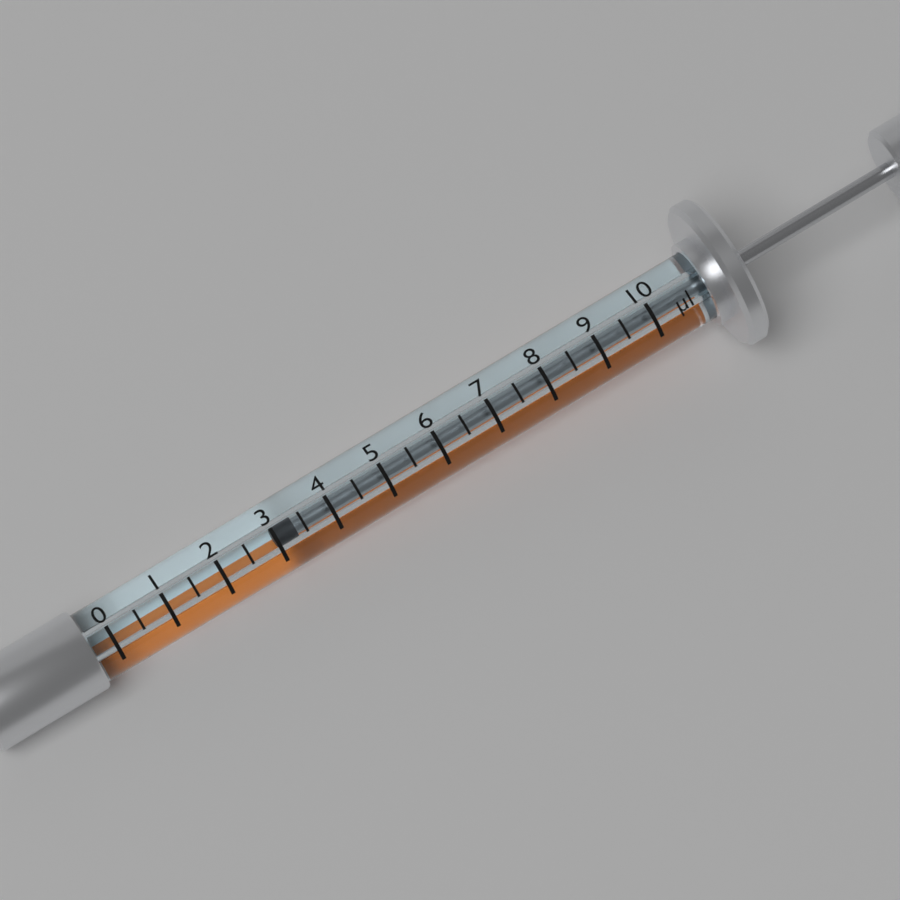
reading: 3.0 µl
